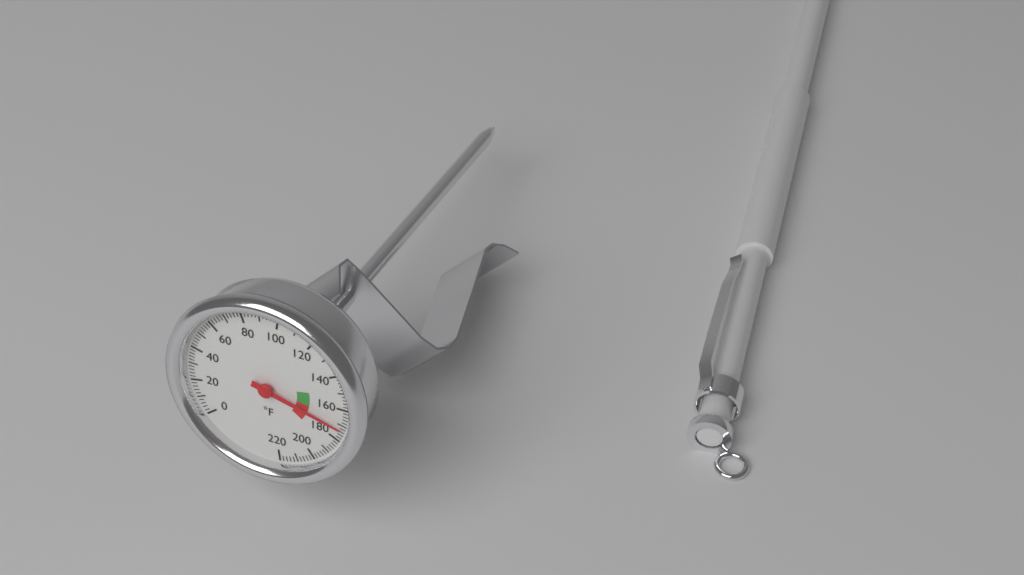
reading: 172 °F
